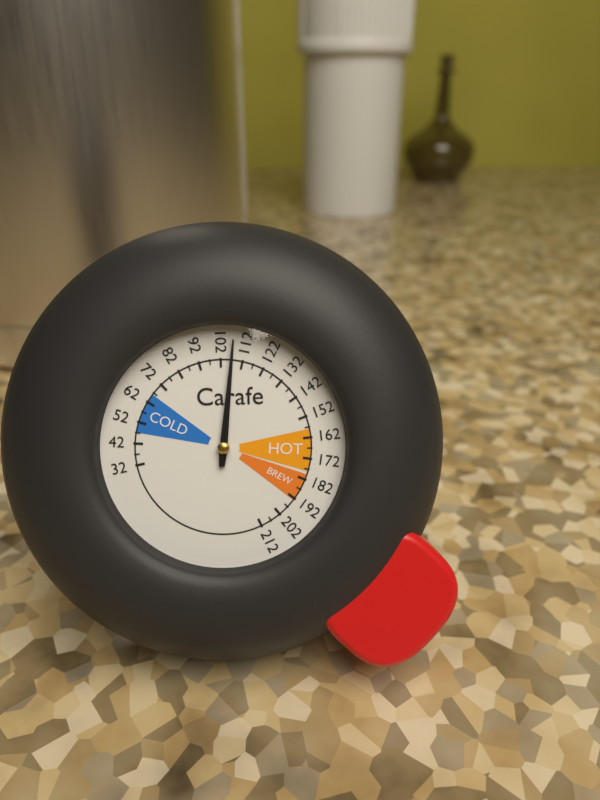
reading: 107 (no unit)
